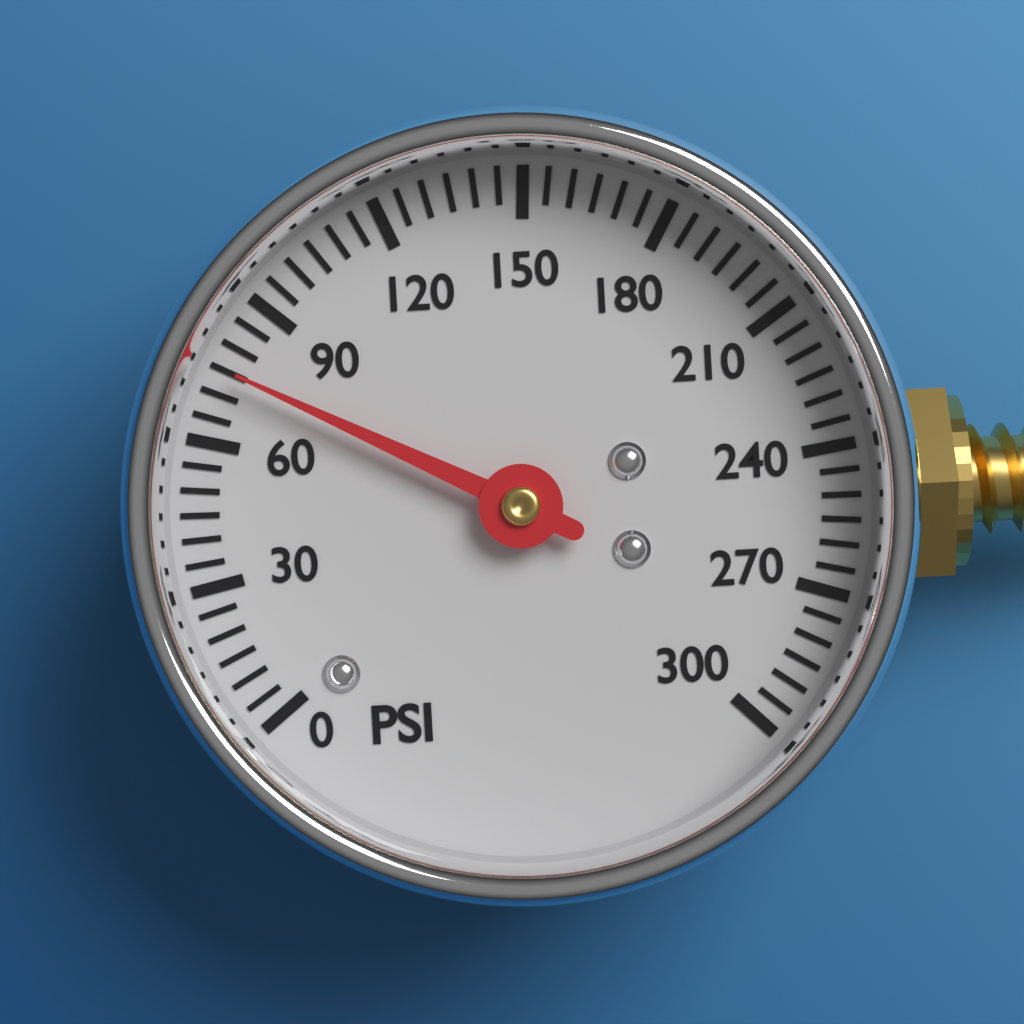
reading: 75 psi
